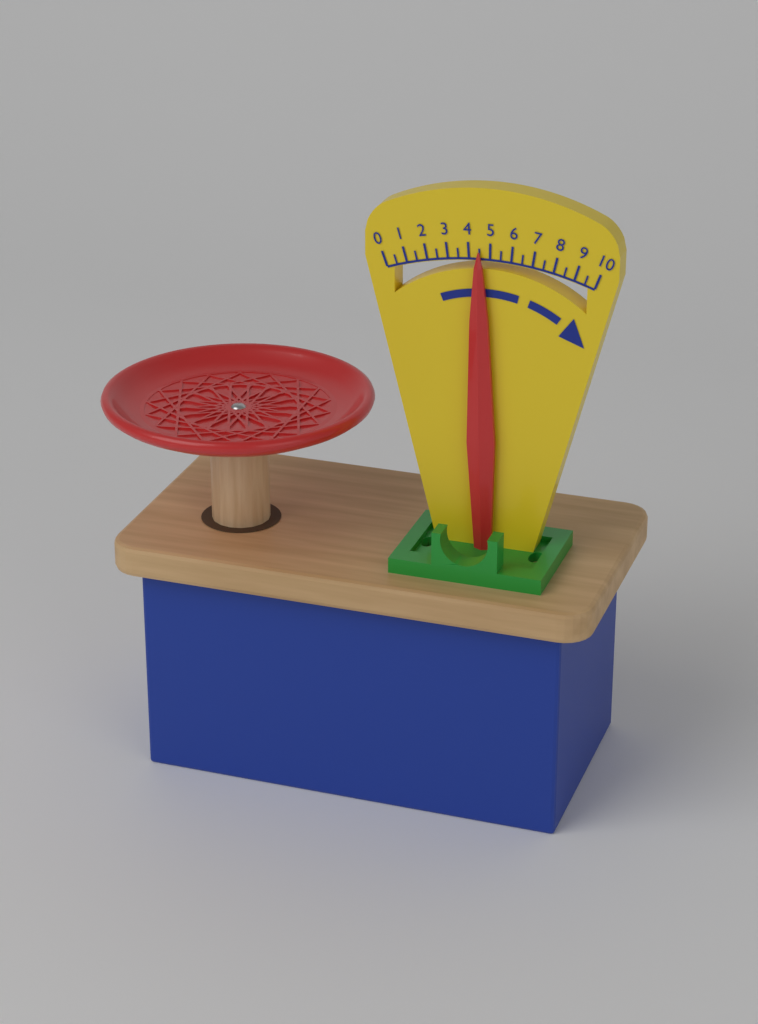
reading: 4.5 (no unit)
